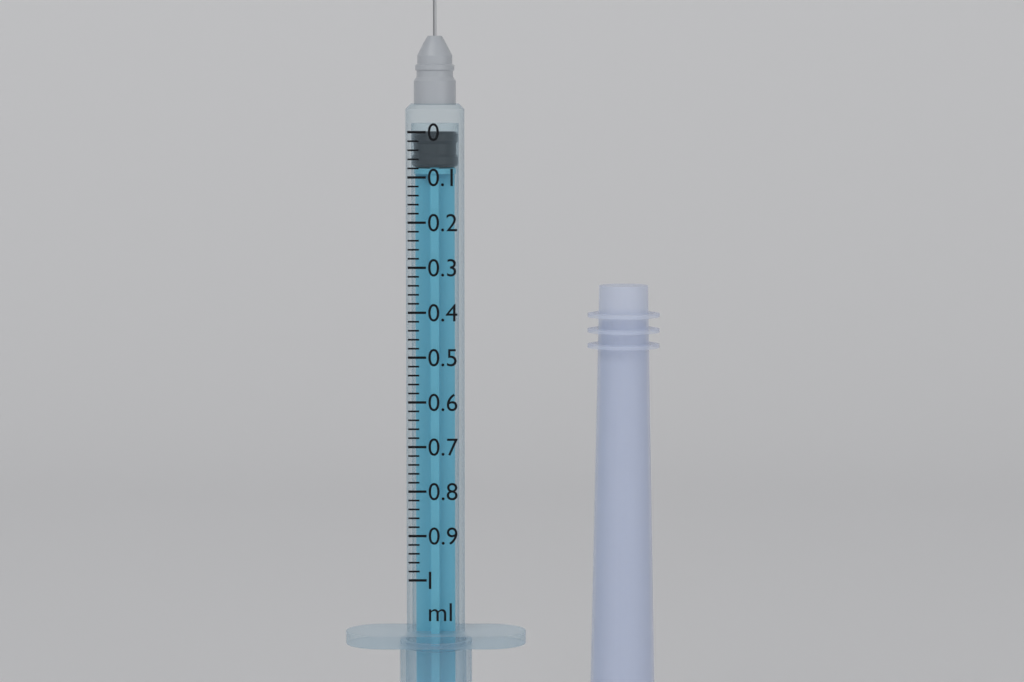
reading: 0.00 ml
